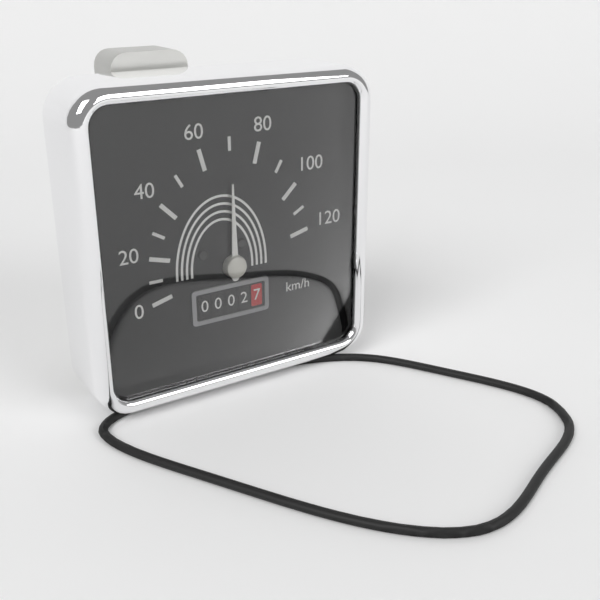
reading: 70 km/h
